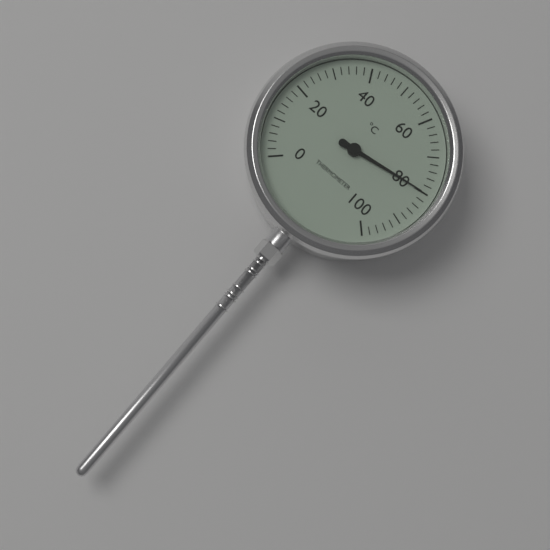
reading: 80 °C
